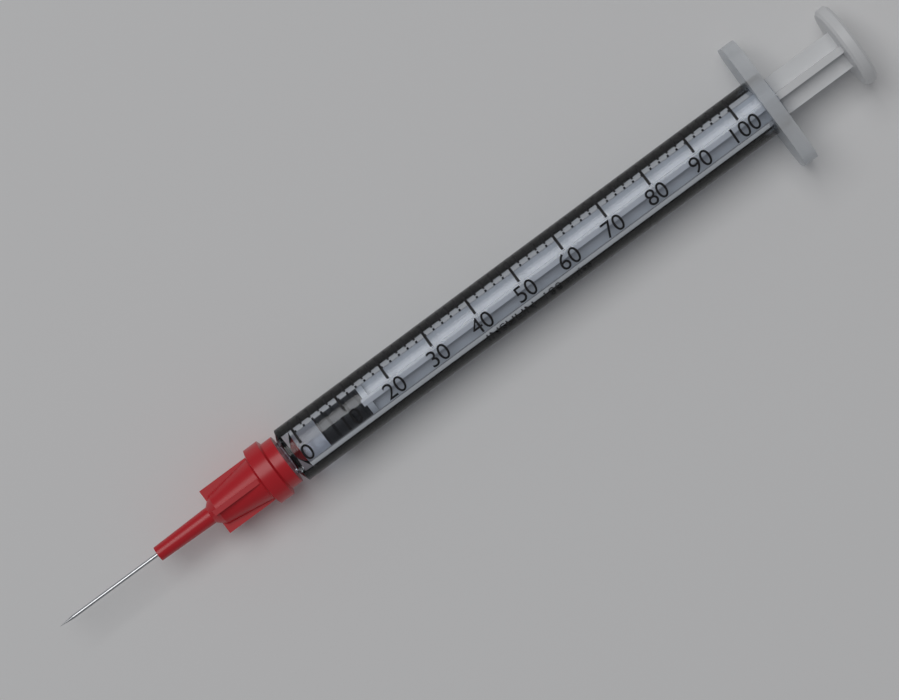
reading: 4 units
